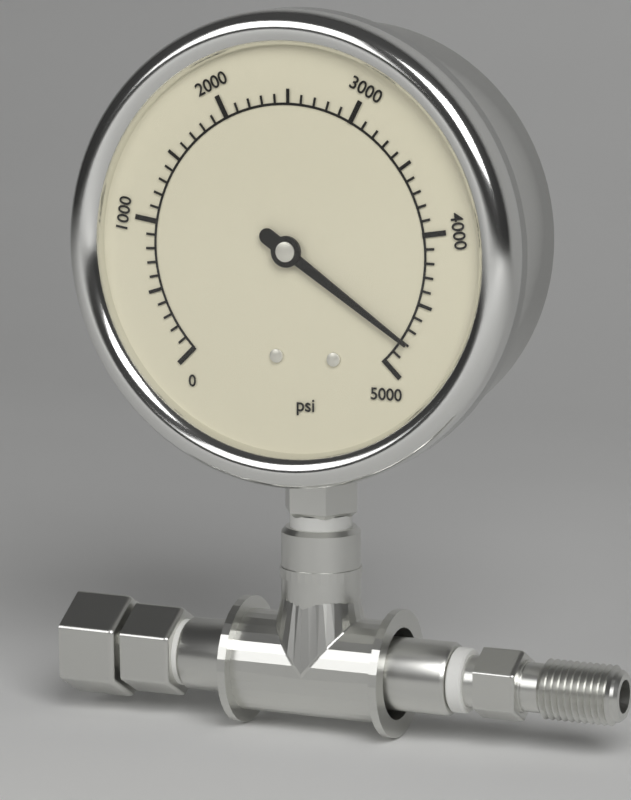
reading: 4800 psi
